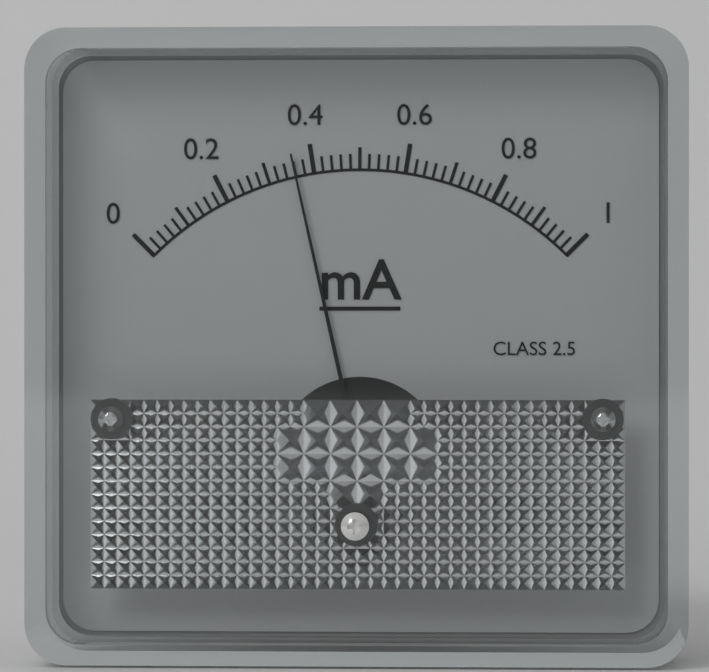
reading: 0.36 mA
